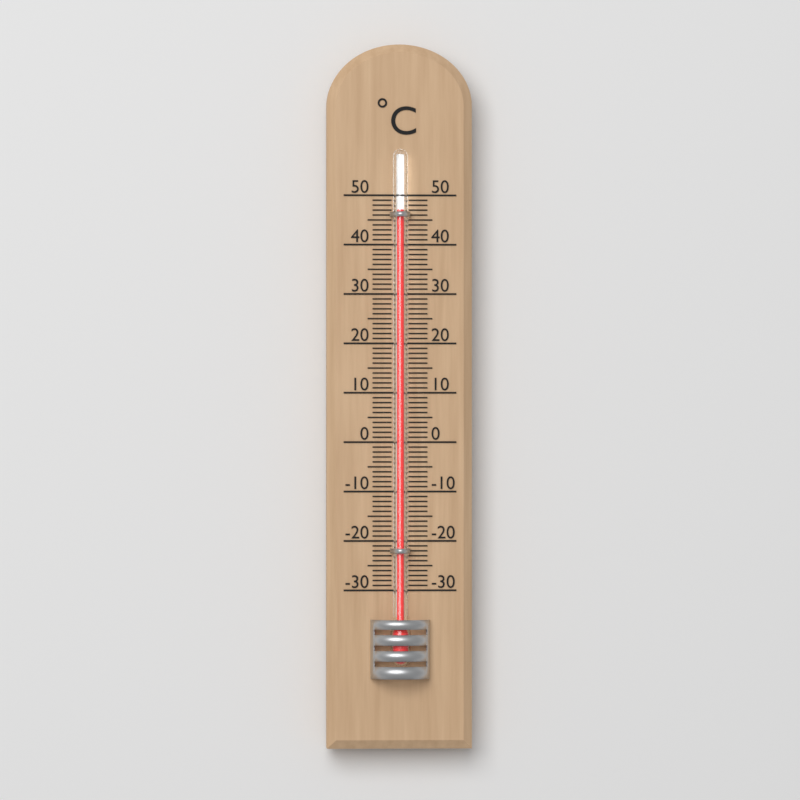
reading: 47 °C
